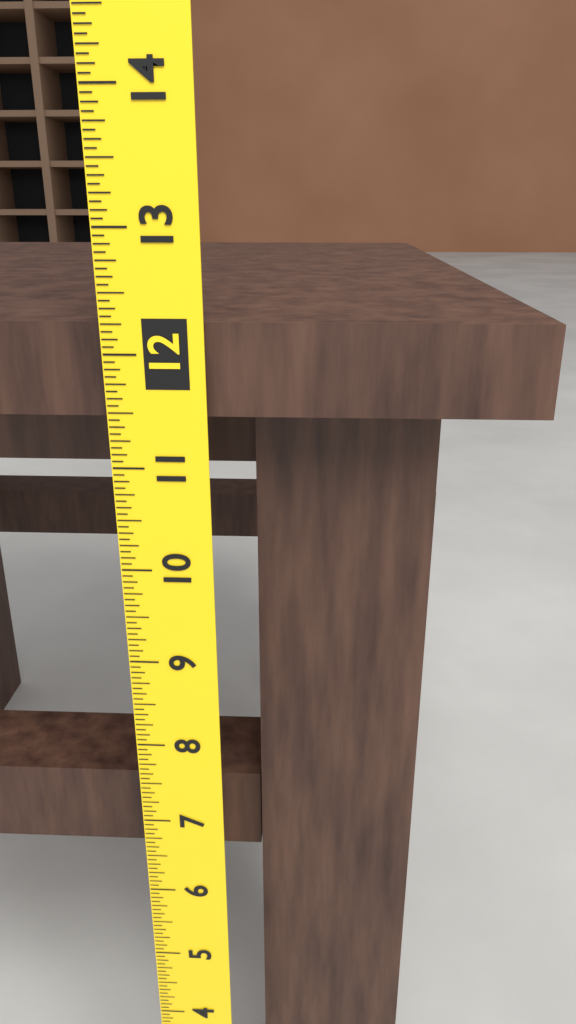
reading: 12.2500 (no unit)
